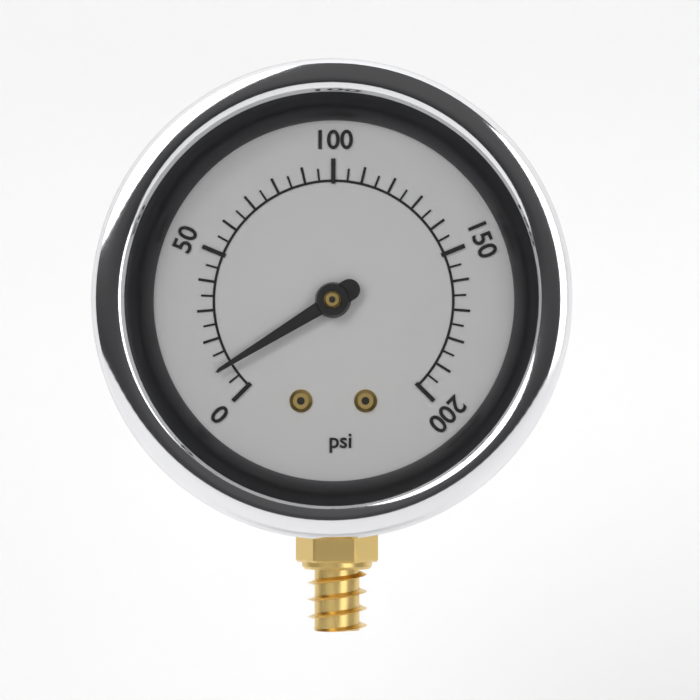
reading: 10 psi
